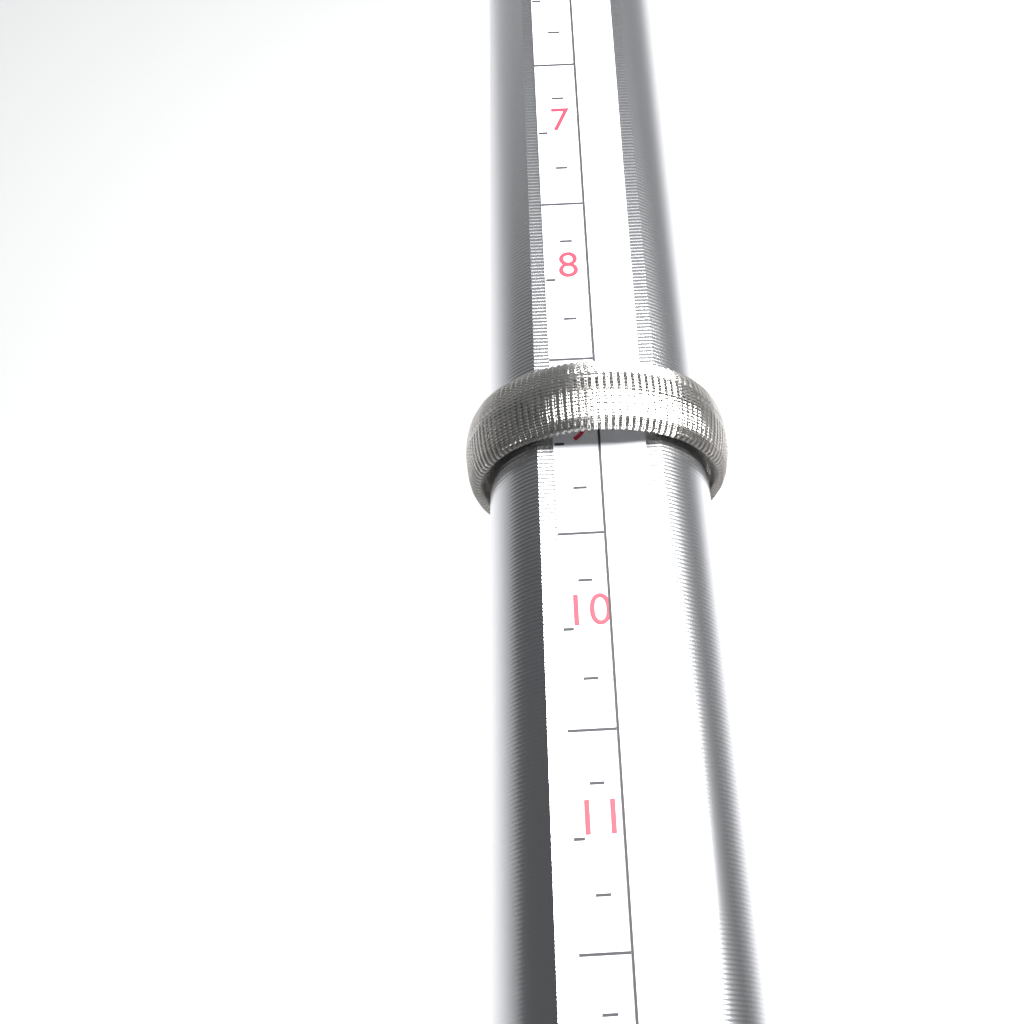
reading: 9.00 (no unit)
